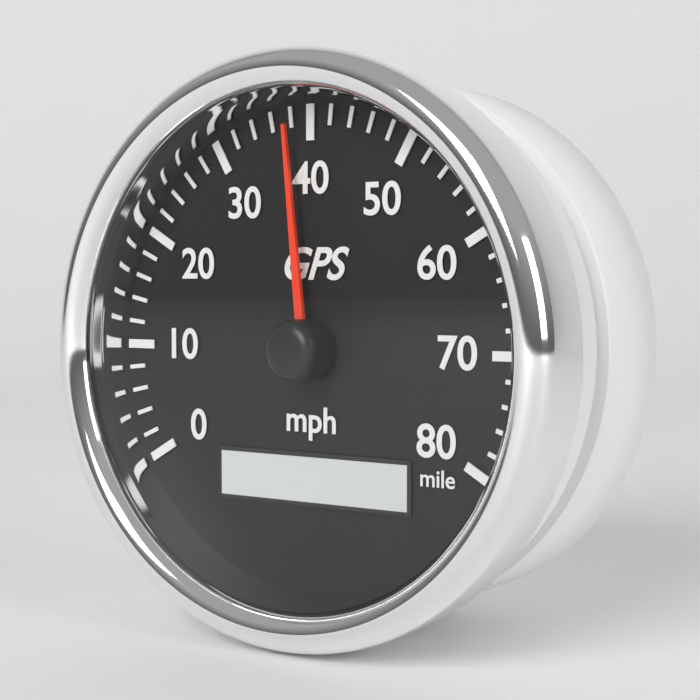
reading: 38 mph
